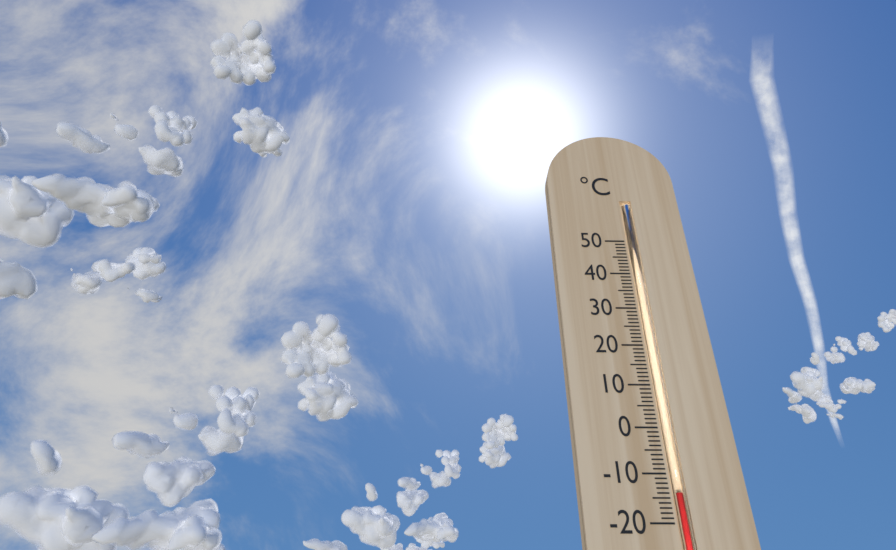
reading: -14 °C
